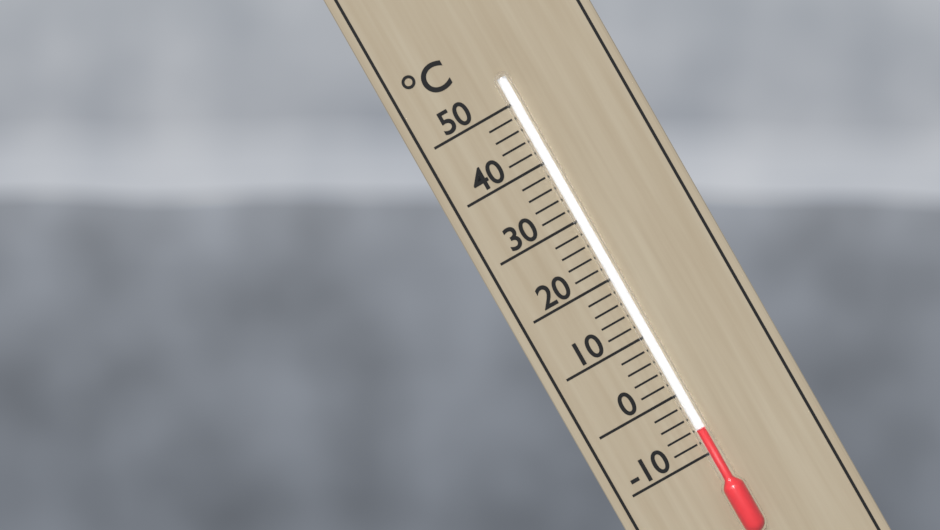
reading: -6 °C
